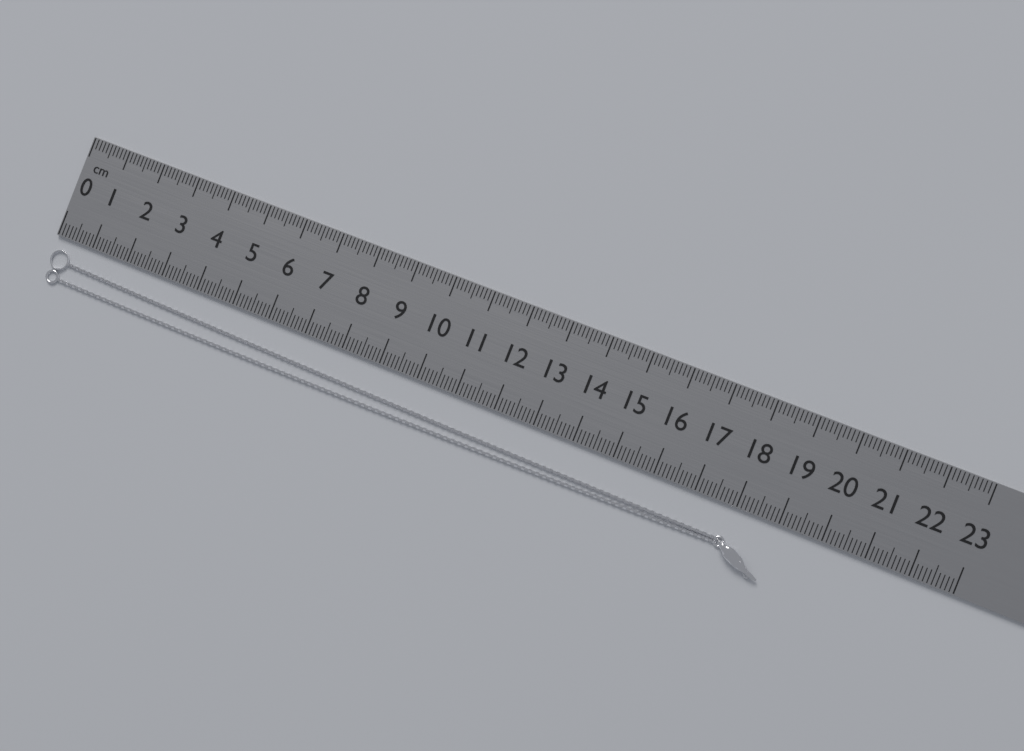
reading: 19.0 cm
